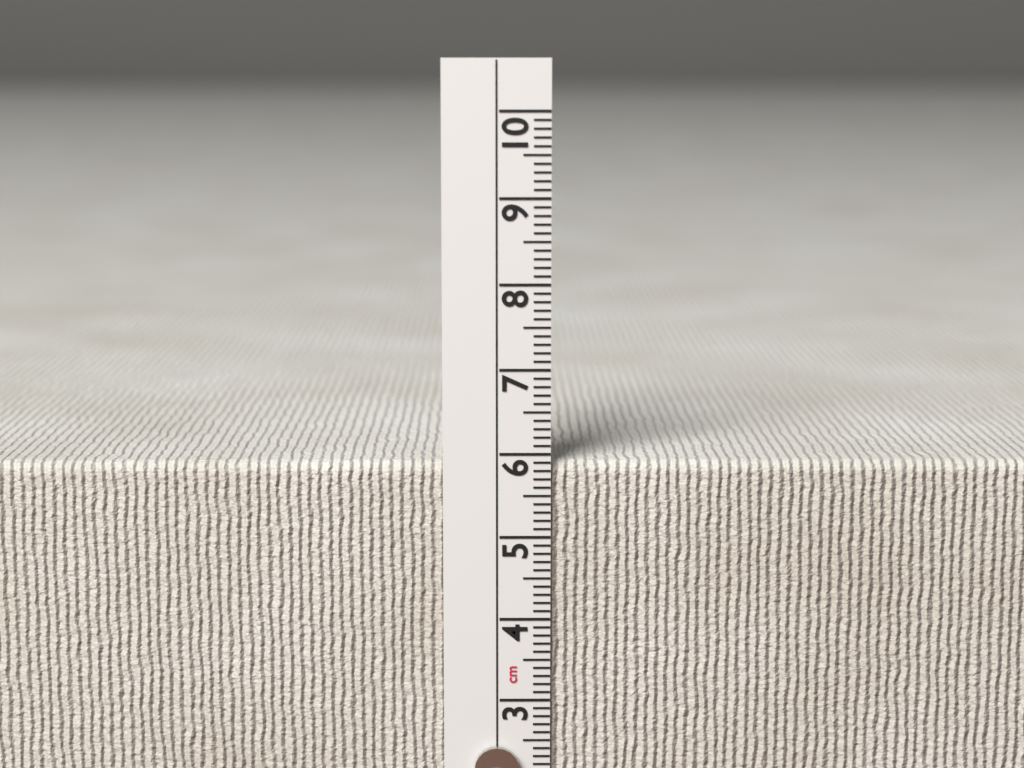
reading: 5.9 cm
